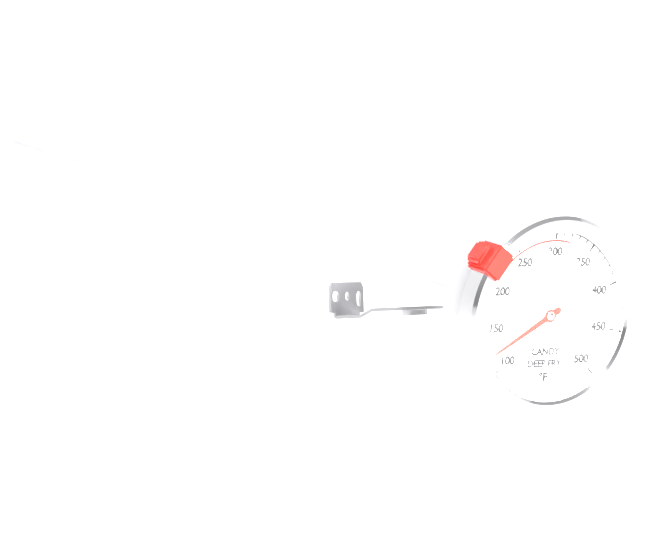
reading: 120 °F
